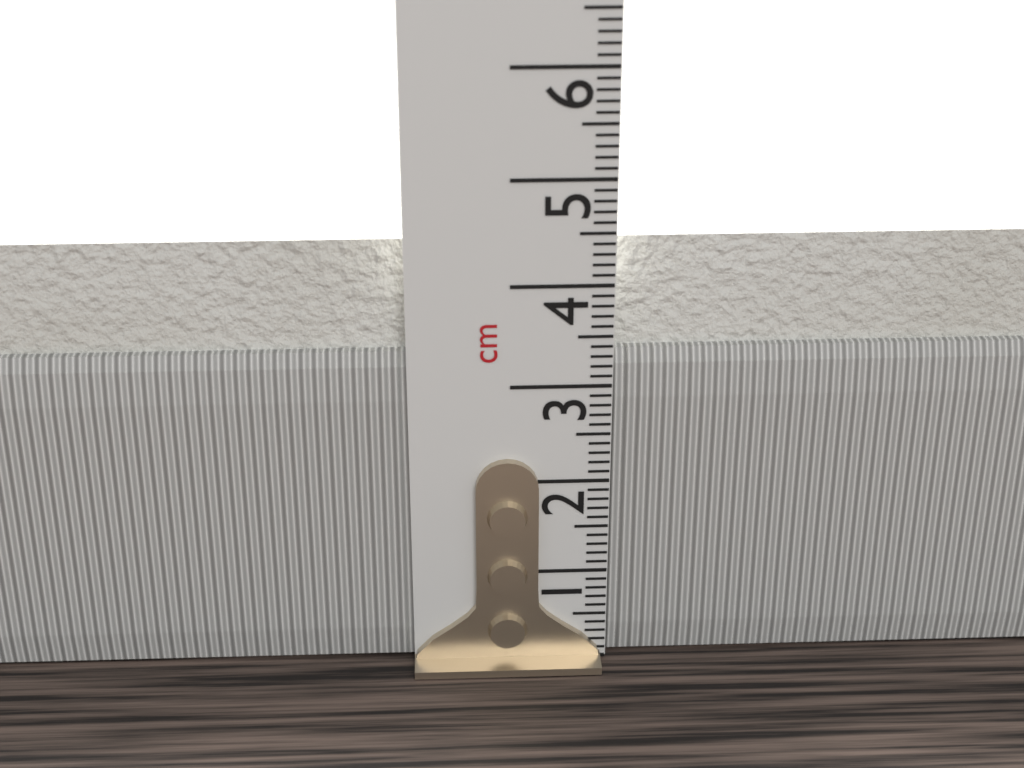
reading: 4.4 cm
